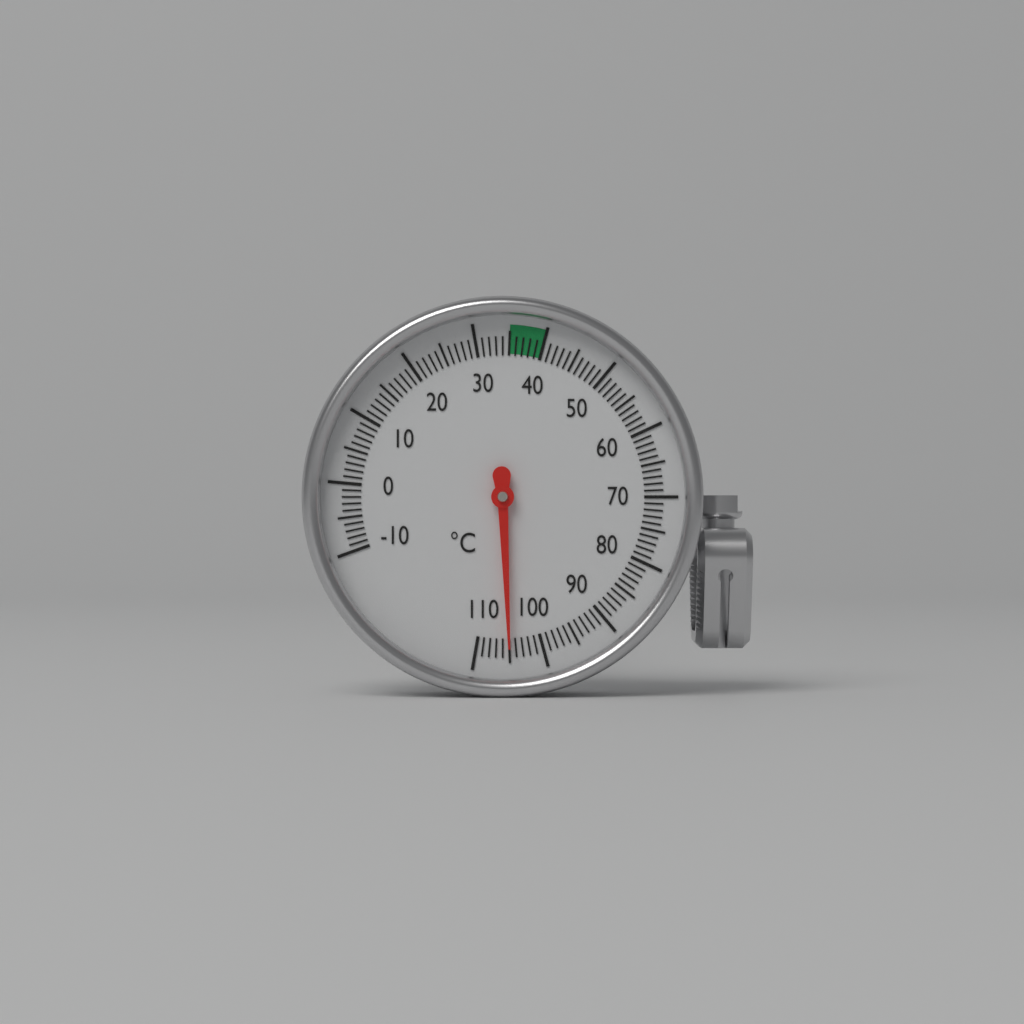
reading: 105 °C
